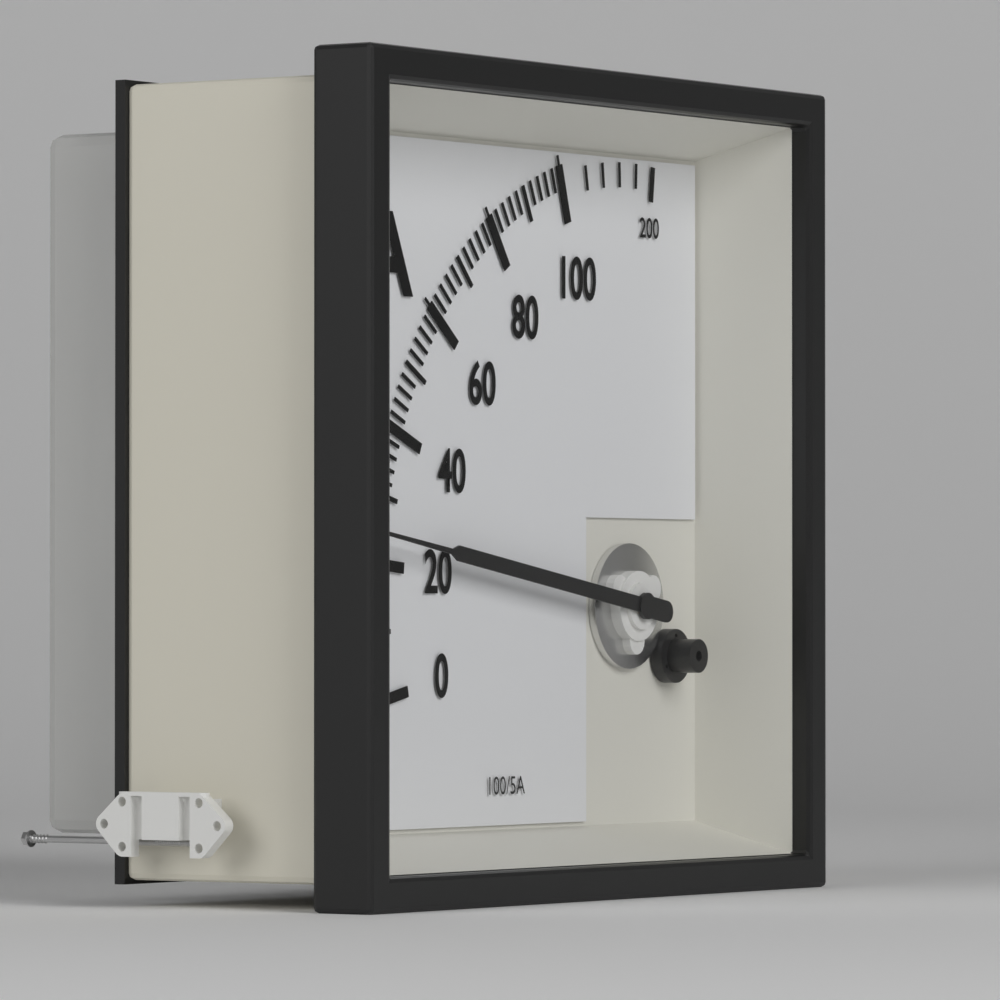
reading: 24 A
